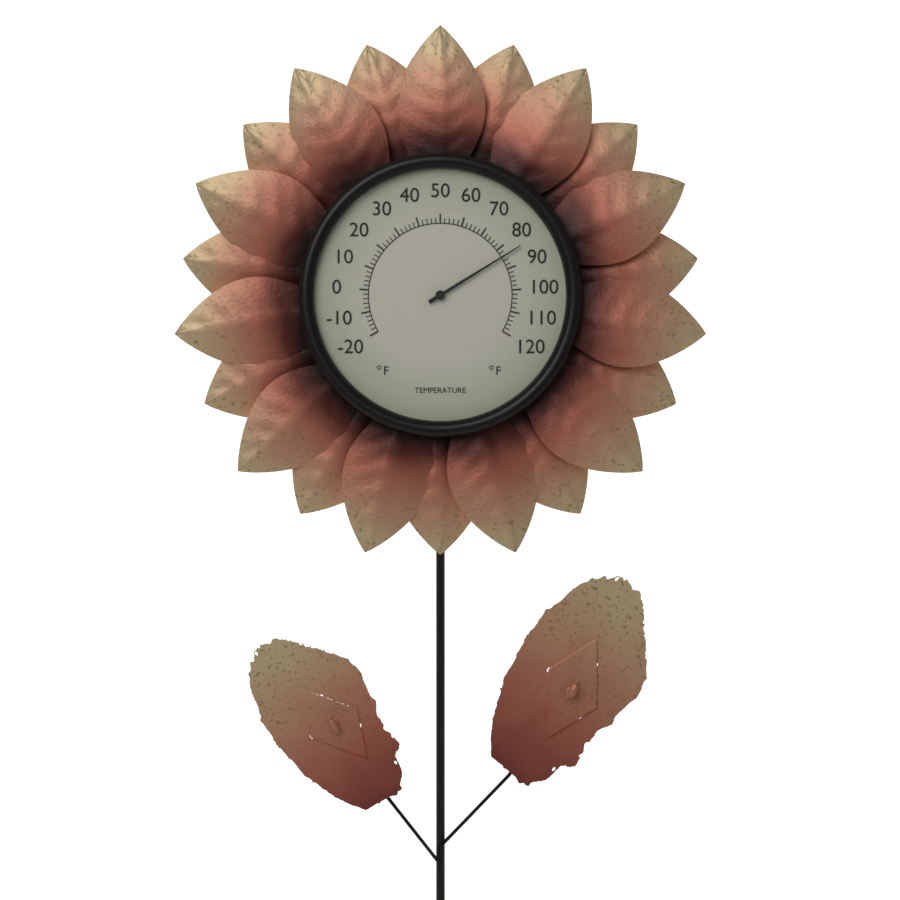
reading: 84 °F
